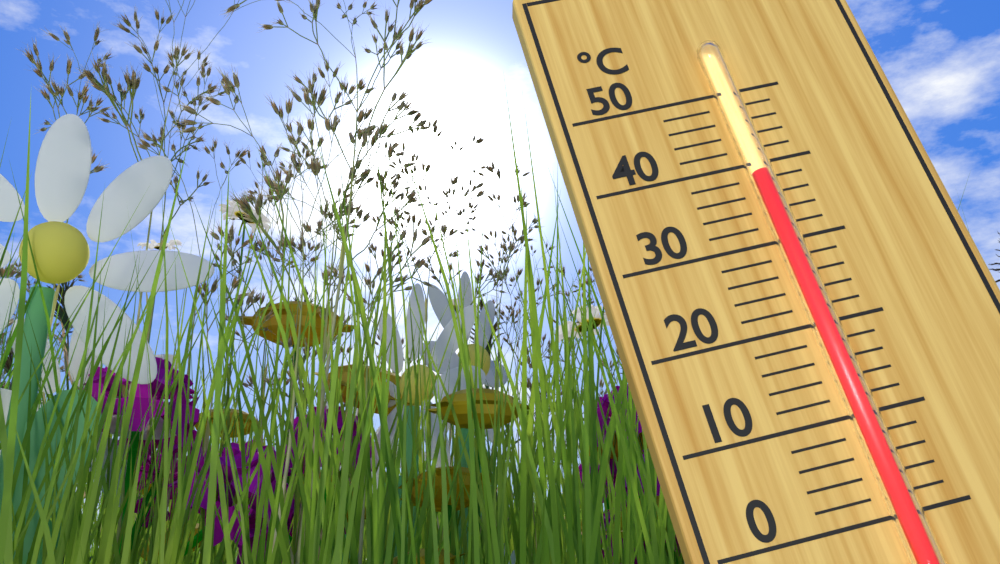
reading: 38 °C
